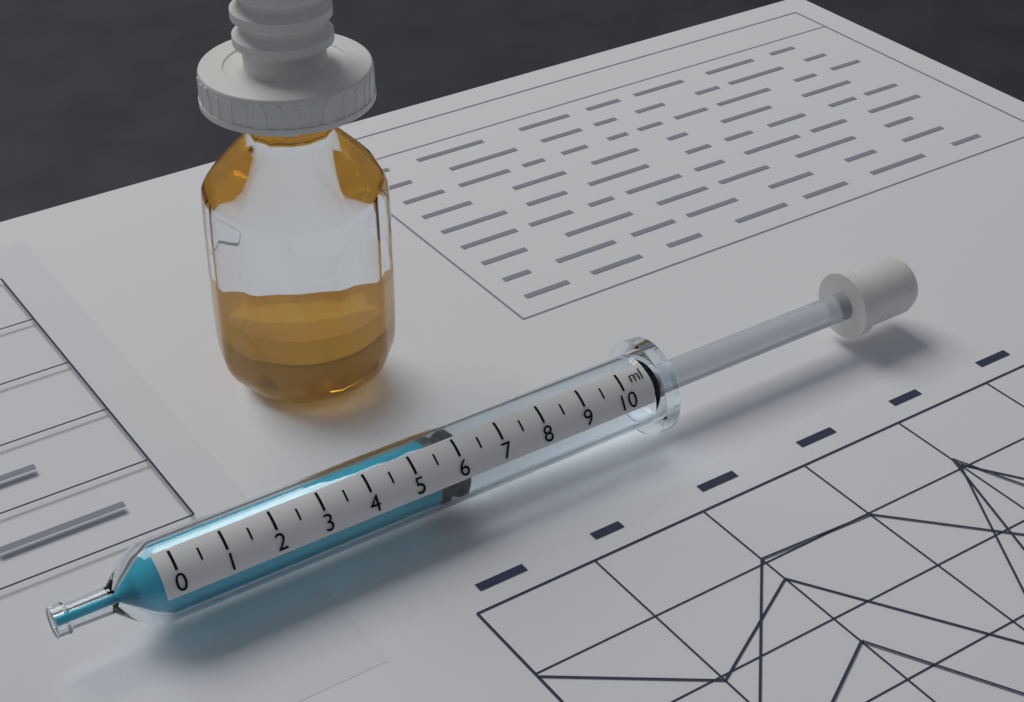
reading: 5.5 ml
